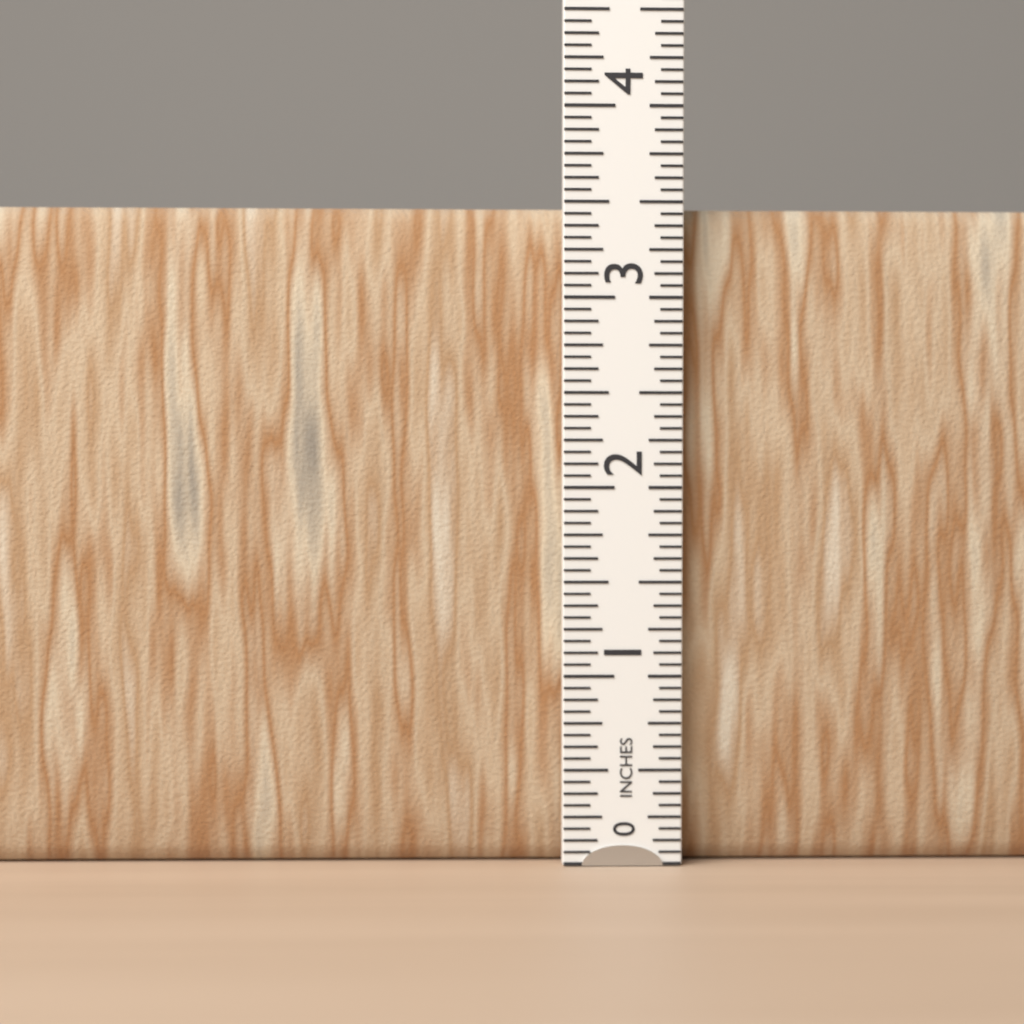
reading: 3.5000 in
